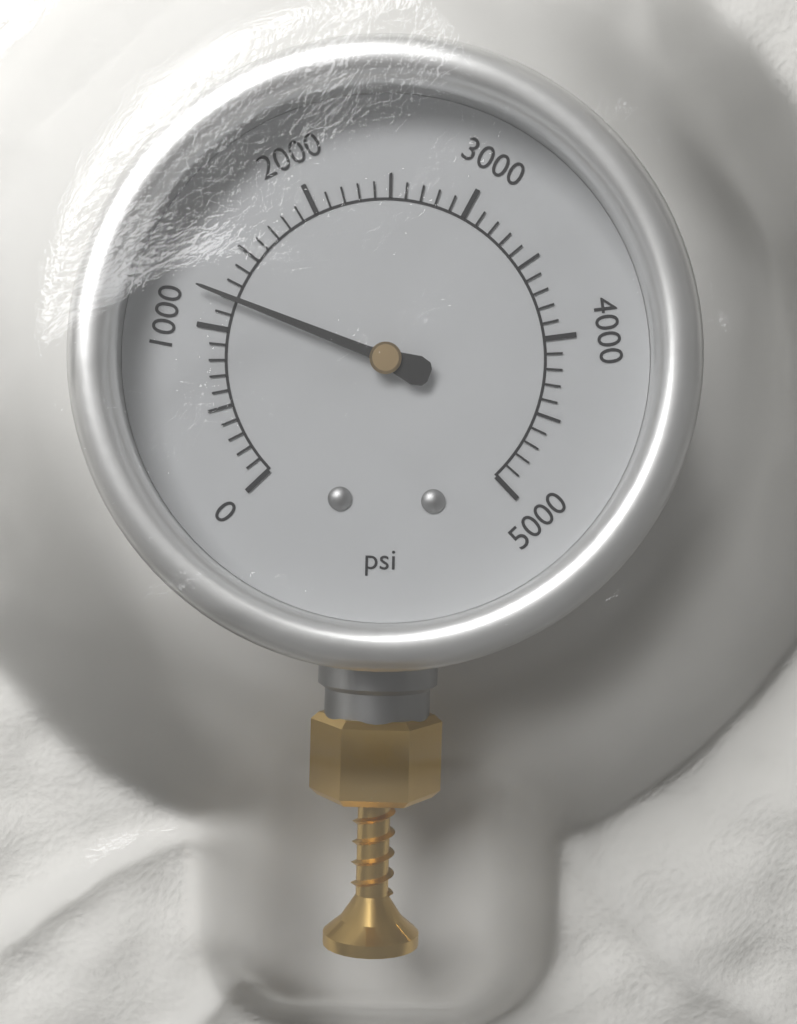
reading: 1200 psi
